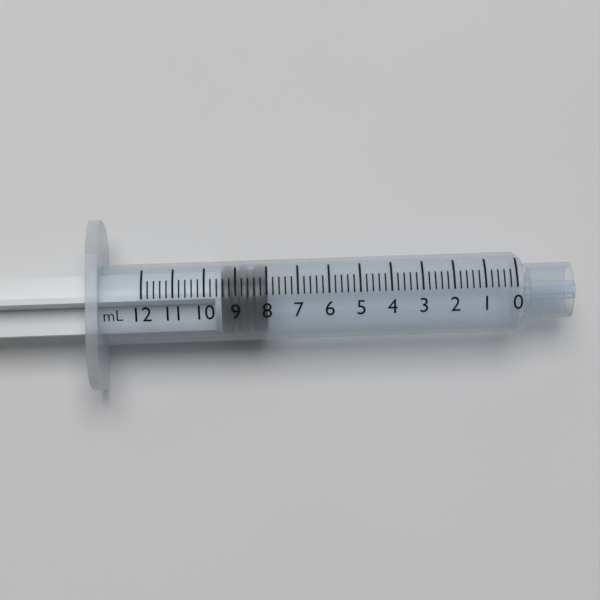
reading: 8.0 mL
